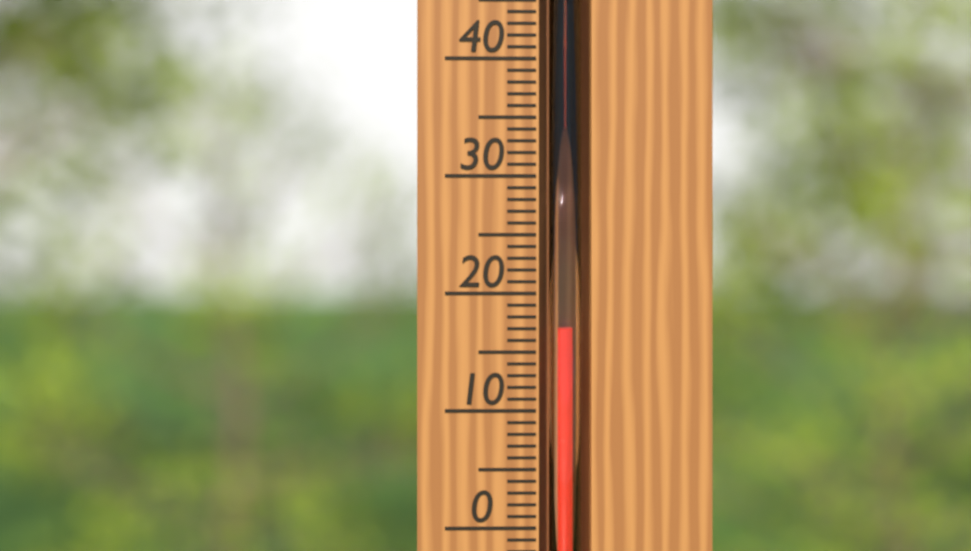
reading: 17 °C
